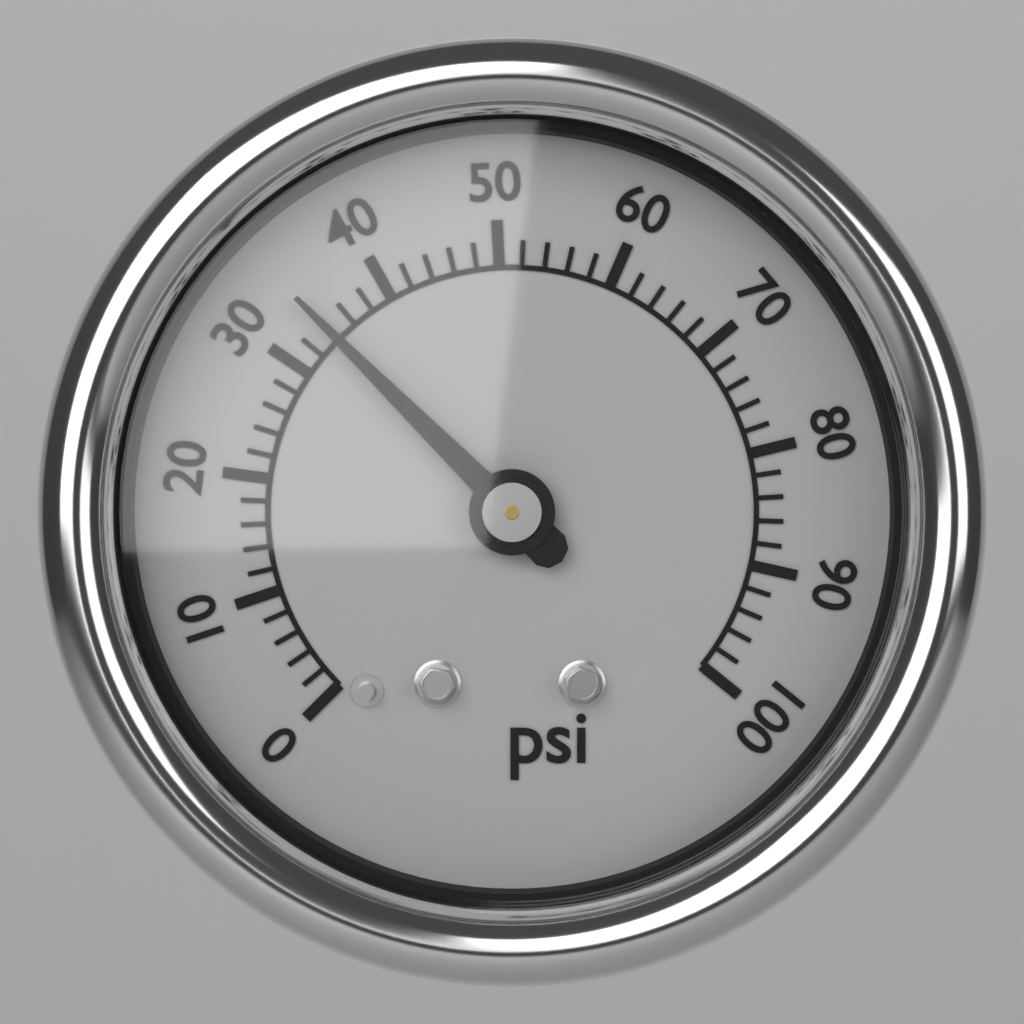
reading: 34 psi
